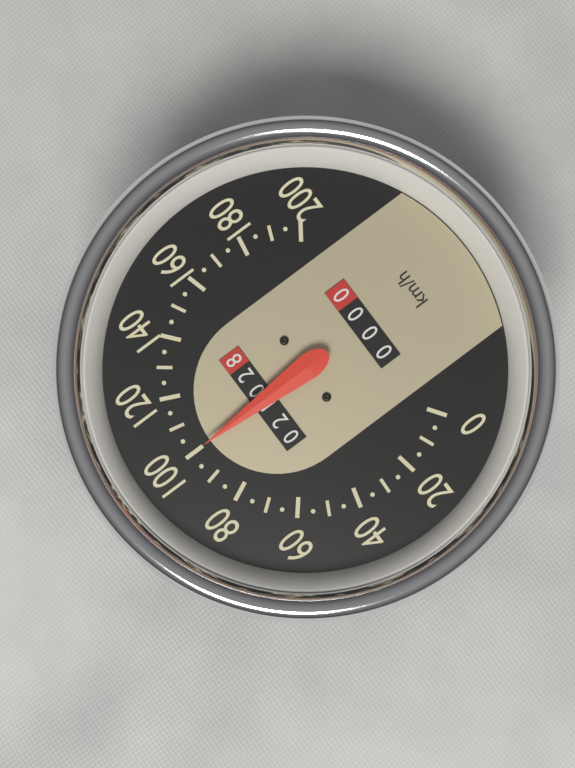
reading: 100 km/h
